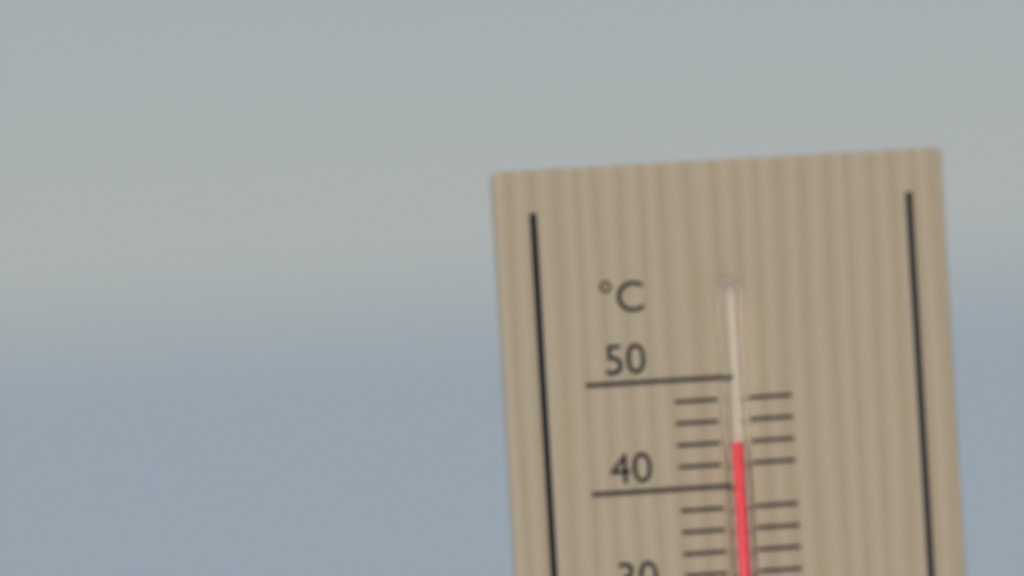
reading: 44 °C
